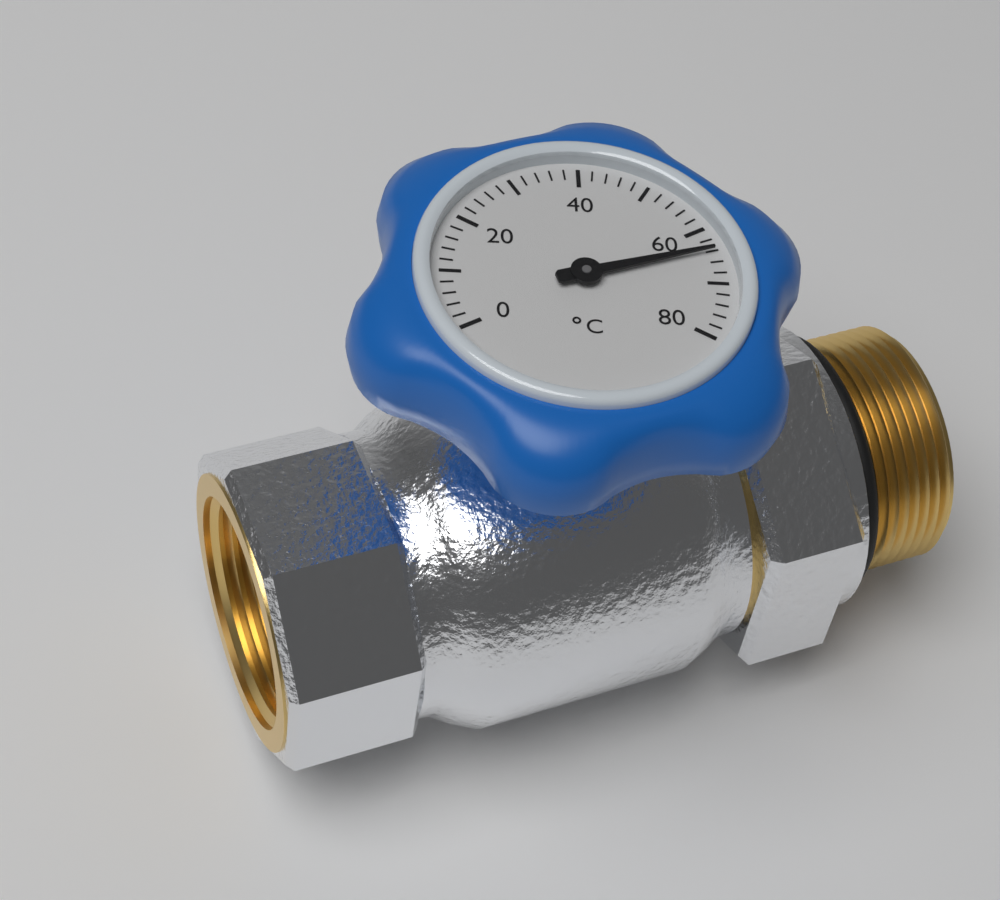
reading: 64 °C
